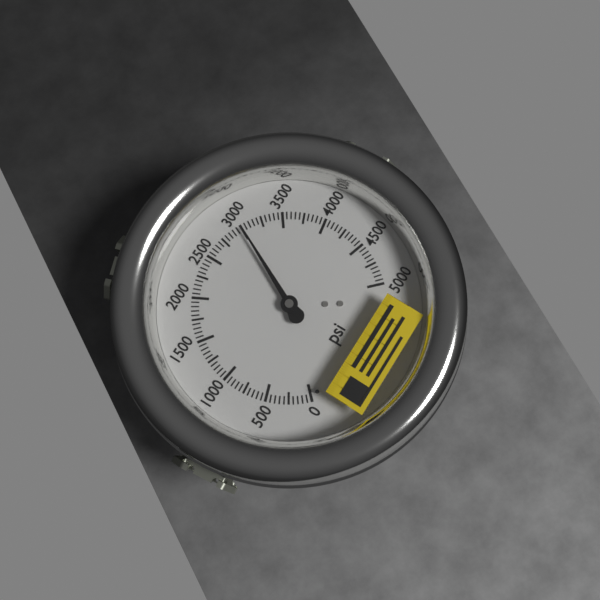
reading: 3000 psi
